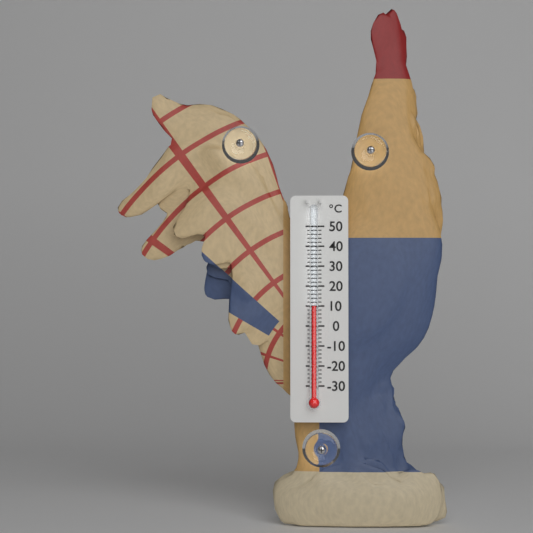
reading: 10 °C
